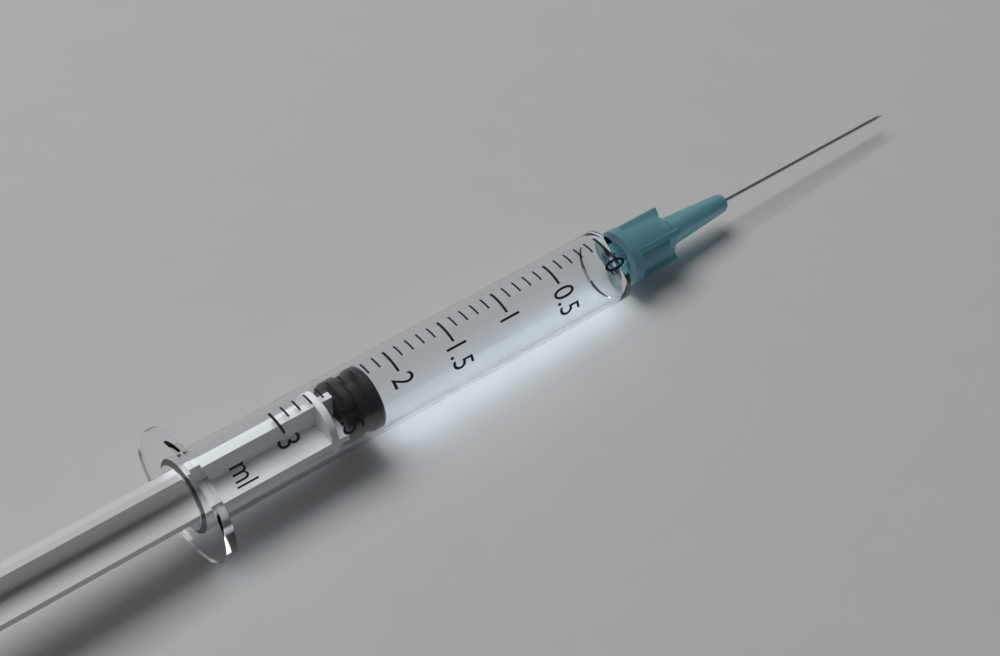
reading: 2.2 ml
